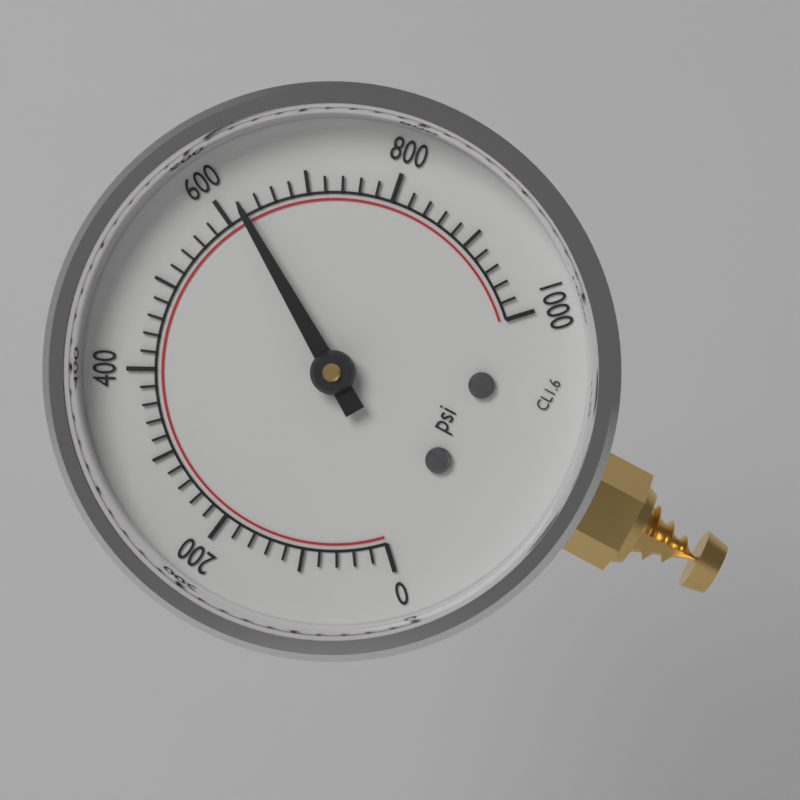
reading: 620 psi
